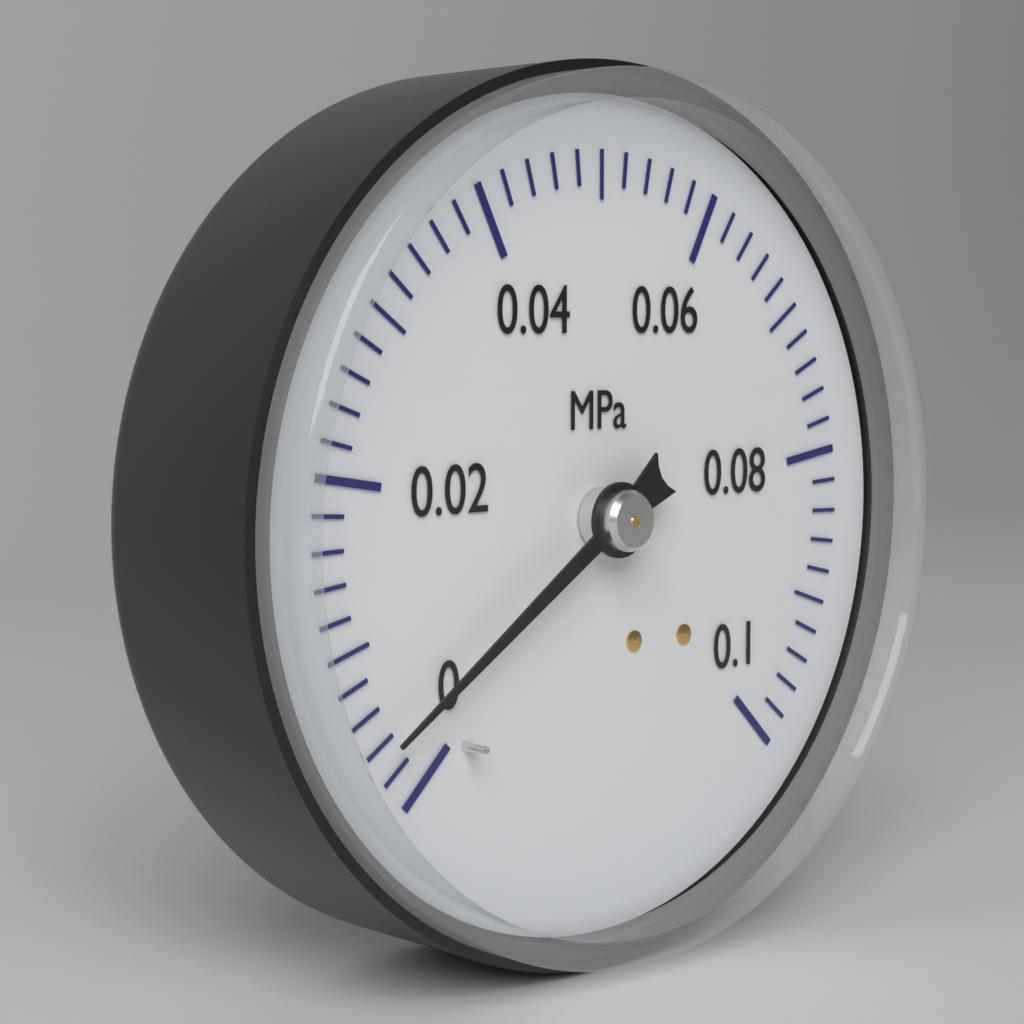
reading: 0.004 MPa
